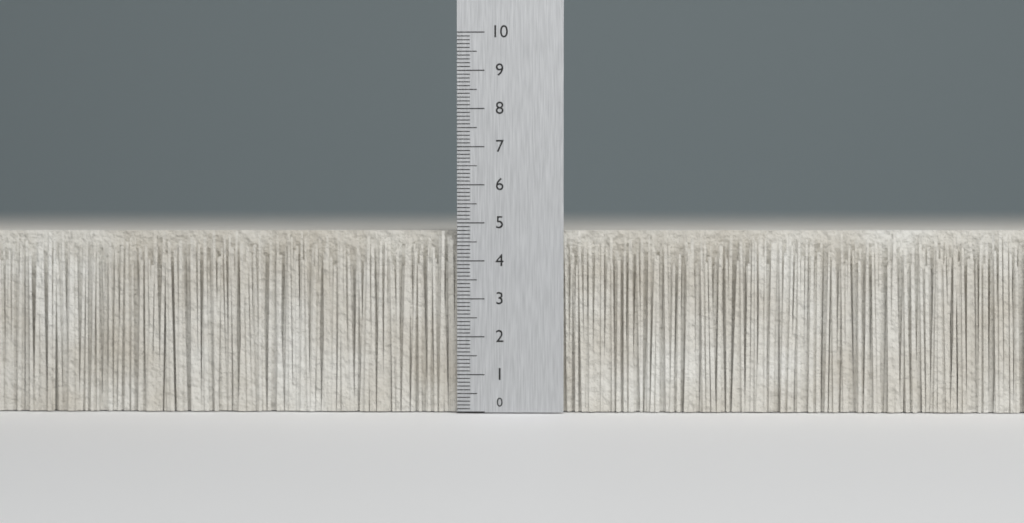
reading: 4.8 (no unit)
